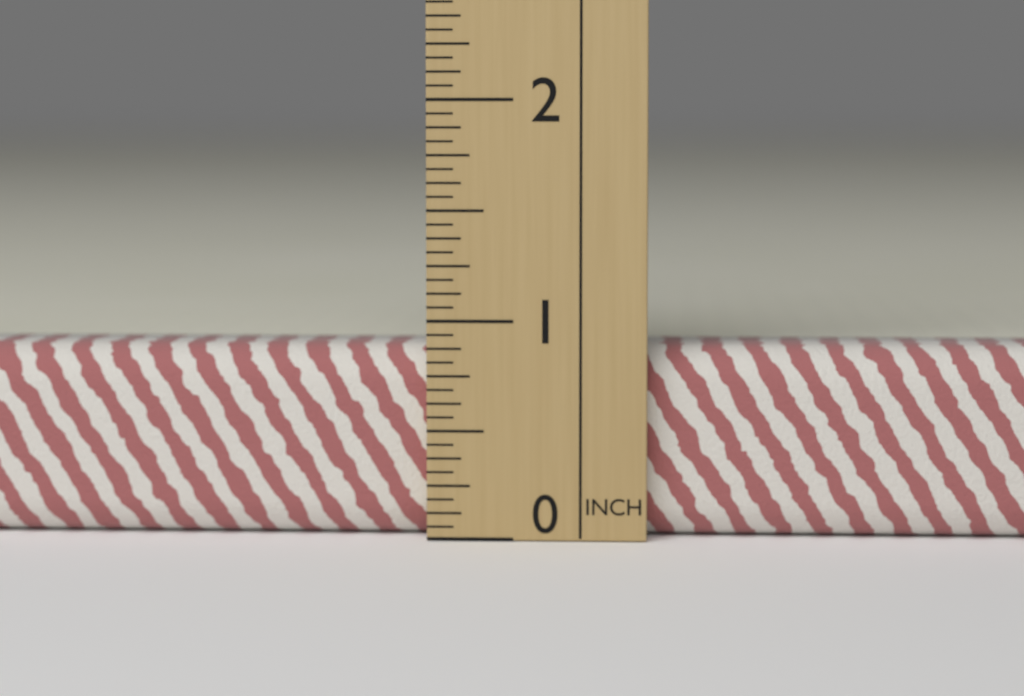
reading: 0.8750 in
